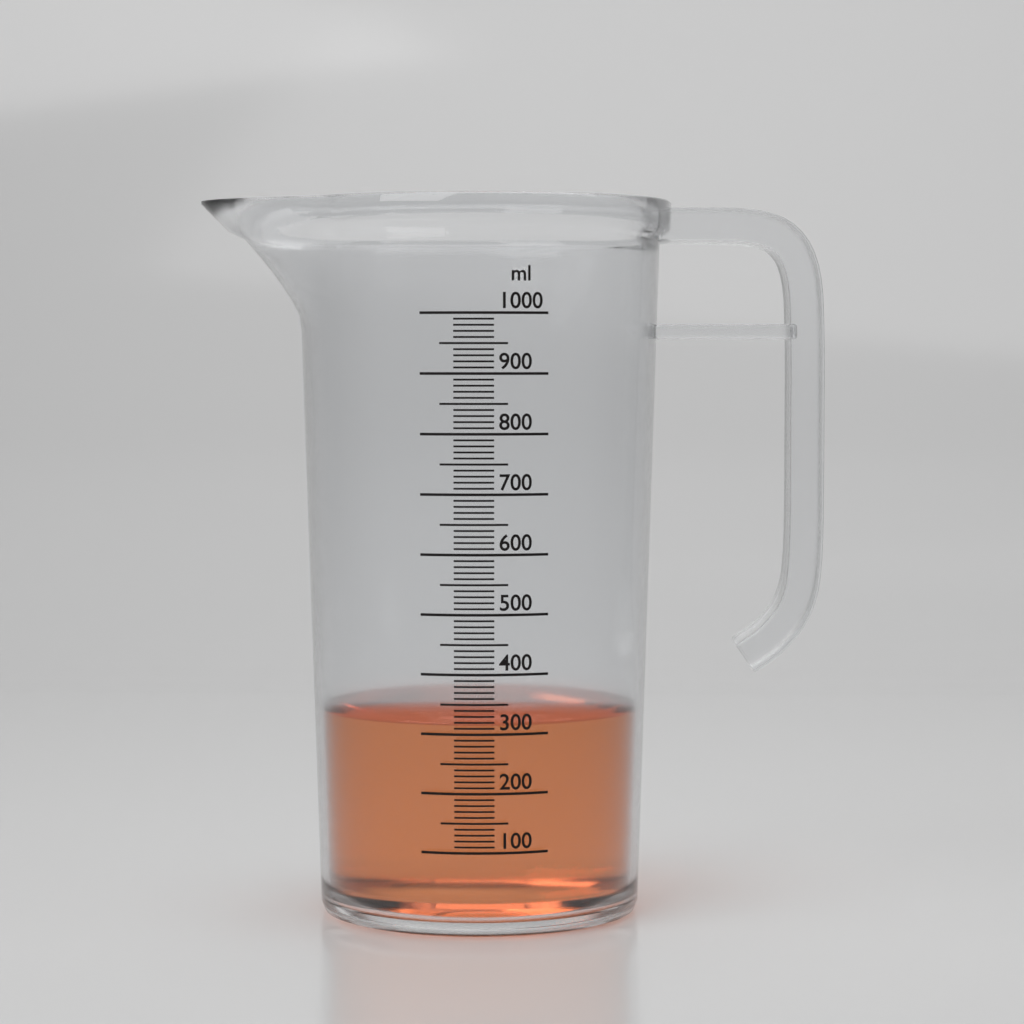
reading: 320 ml
